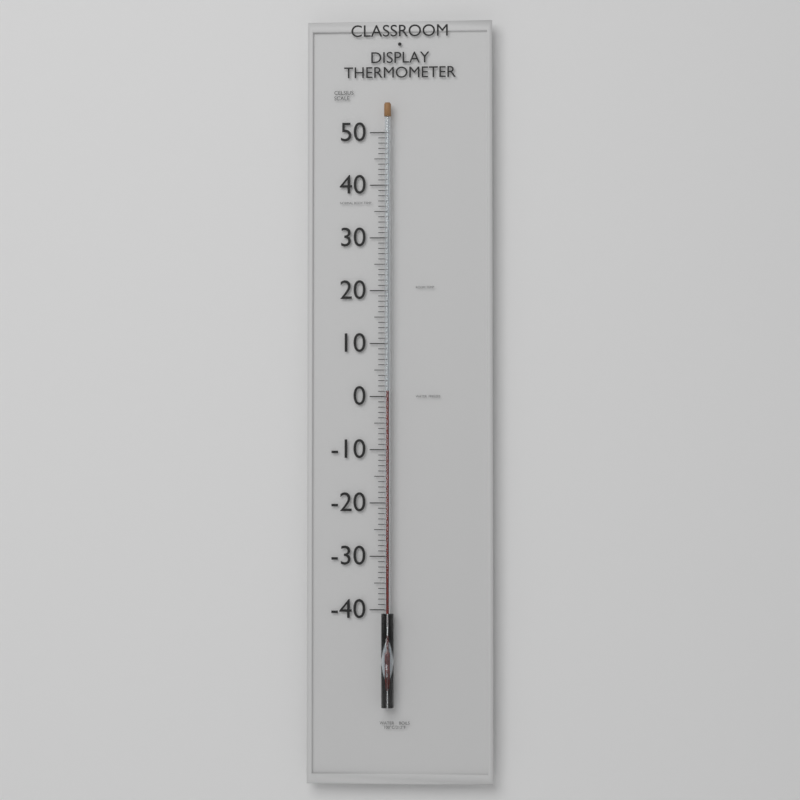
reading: 1 °C
